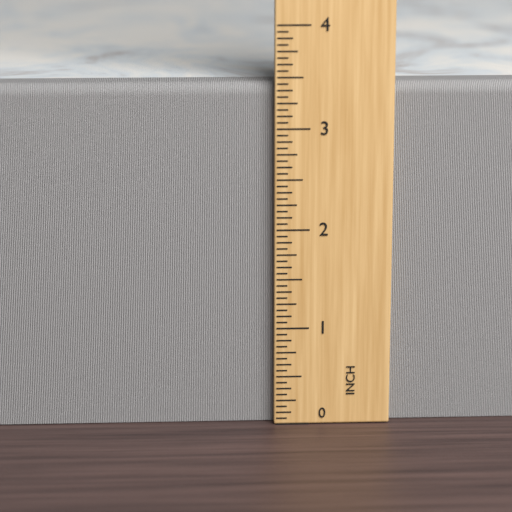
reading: 3.4375 in
